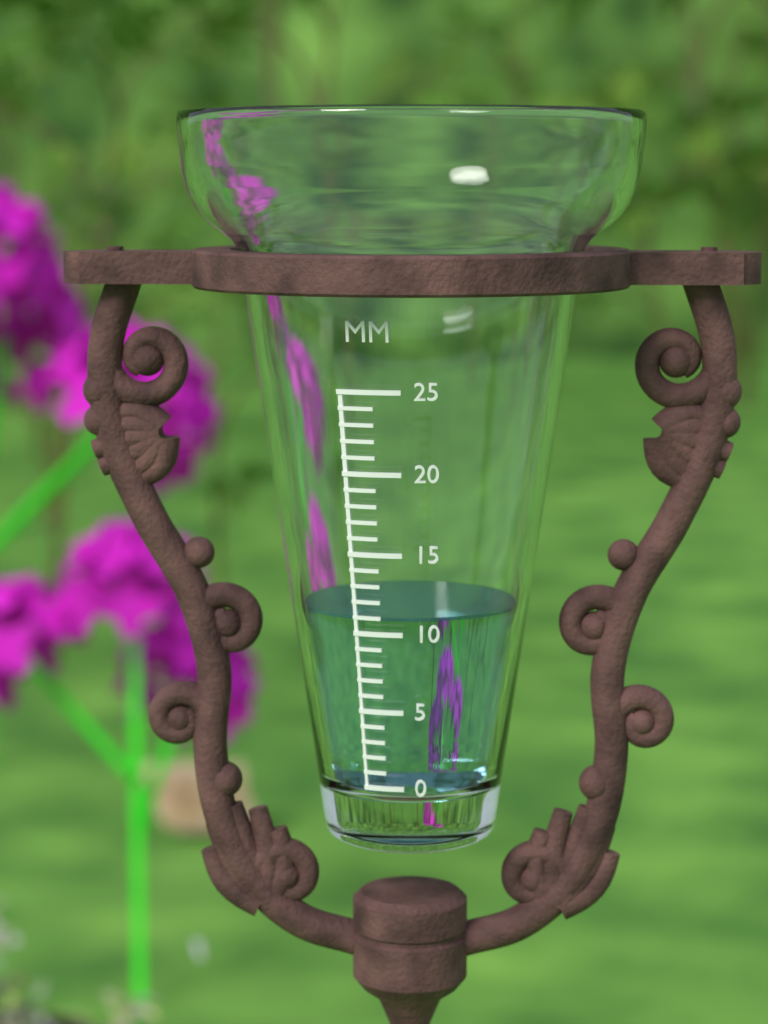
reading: 11 mm
